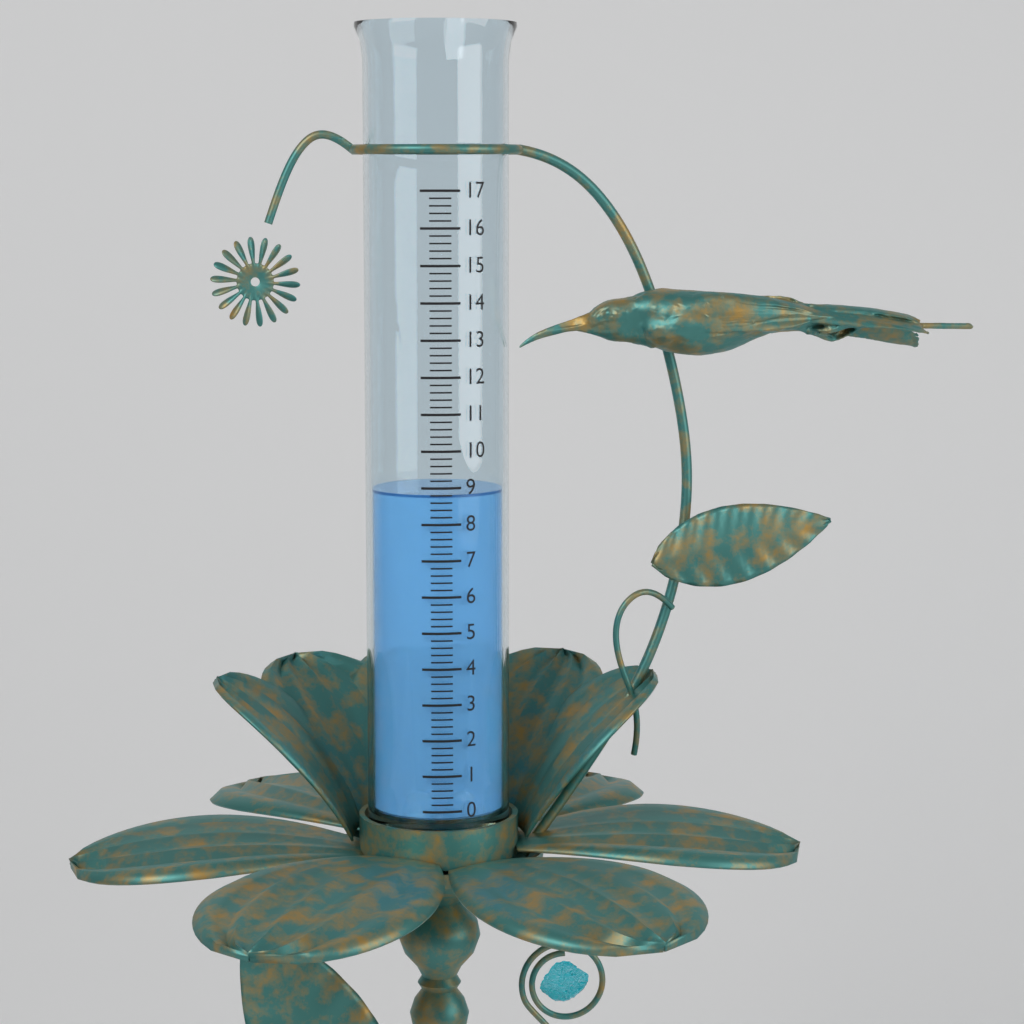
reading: 8.8 (no unit)
